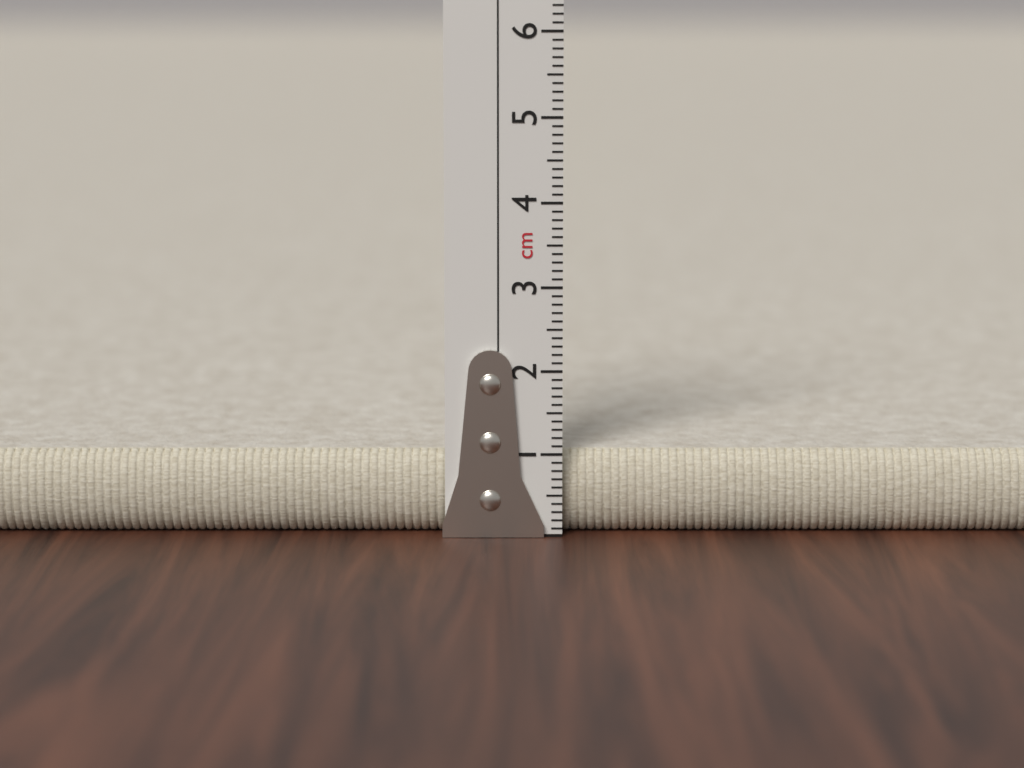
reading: 1.0 cm
